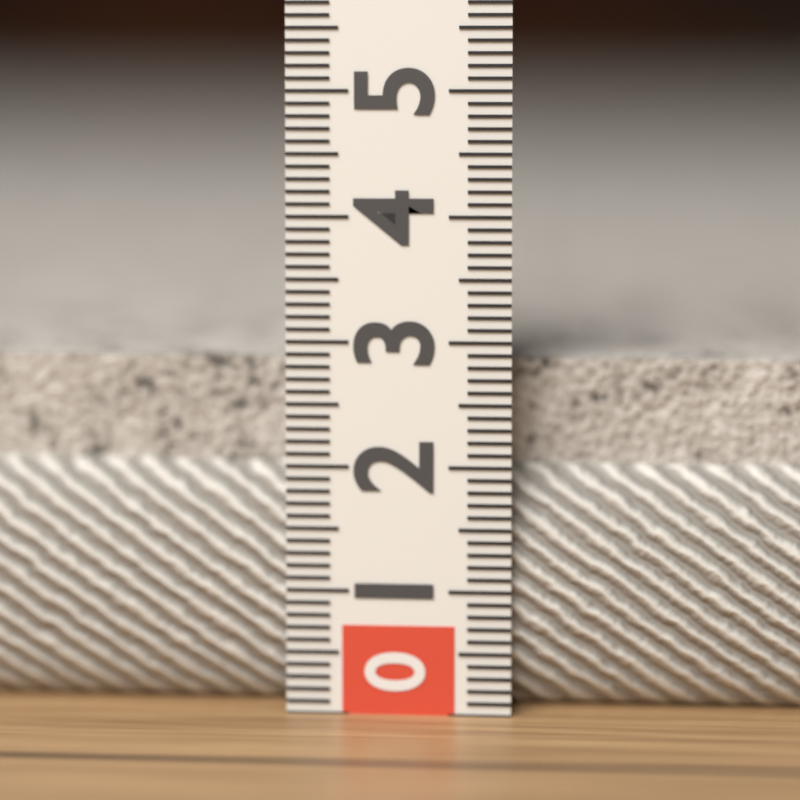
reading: 2.9 (no unit)
